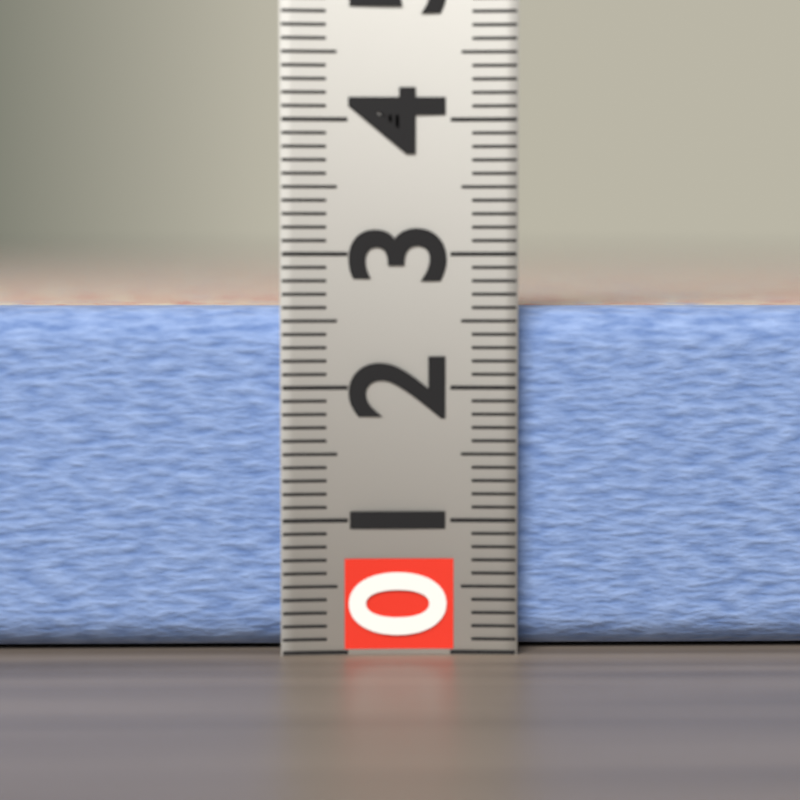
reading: 2.6 (no unit)
